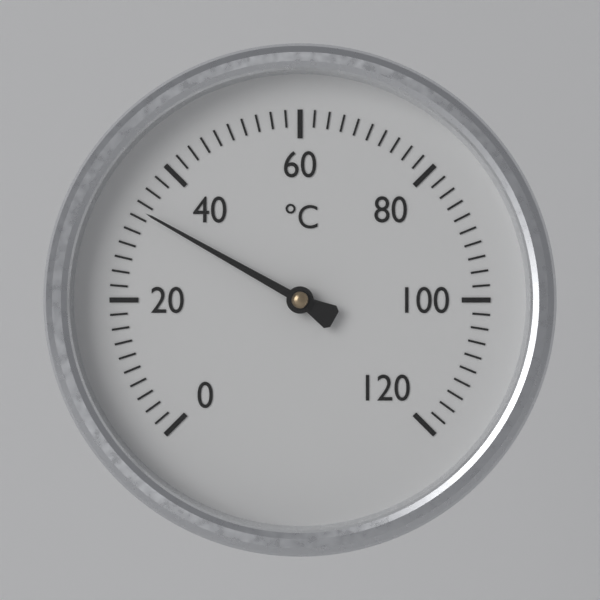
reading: 33 °C
